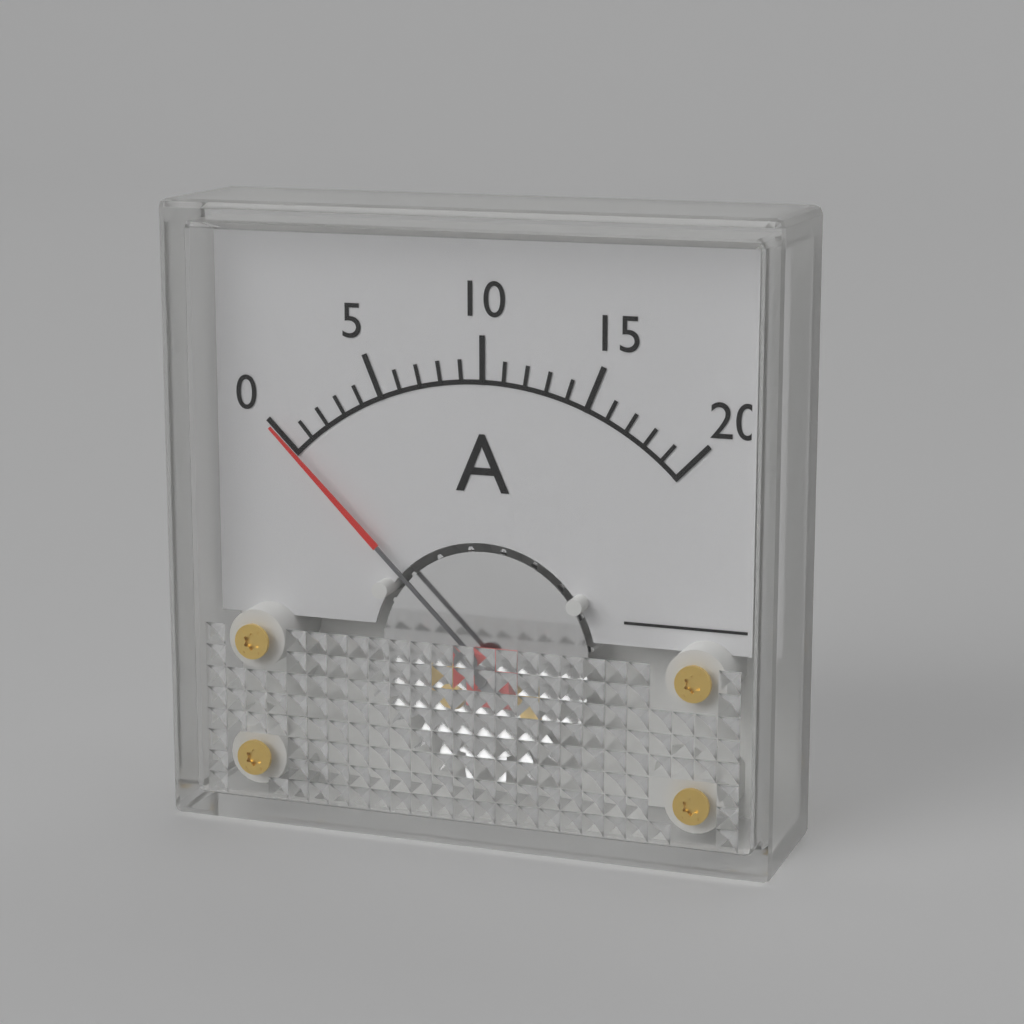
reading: 0 A
